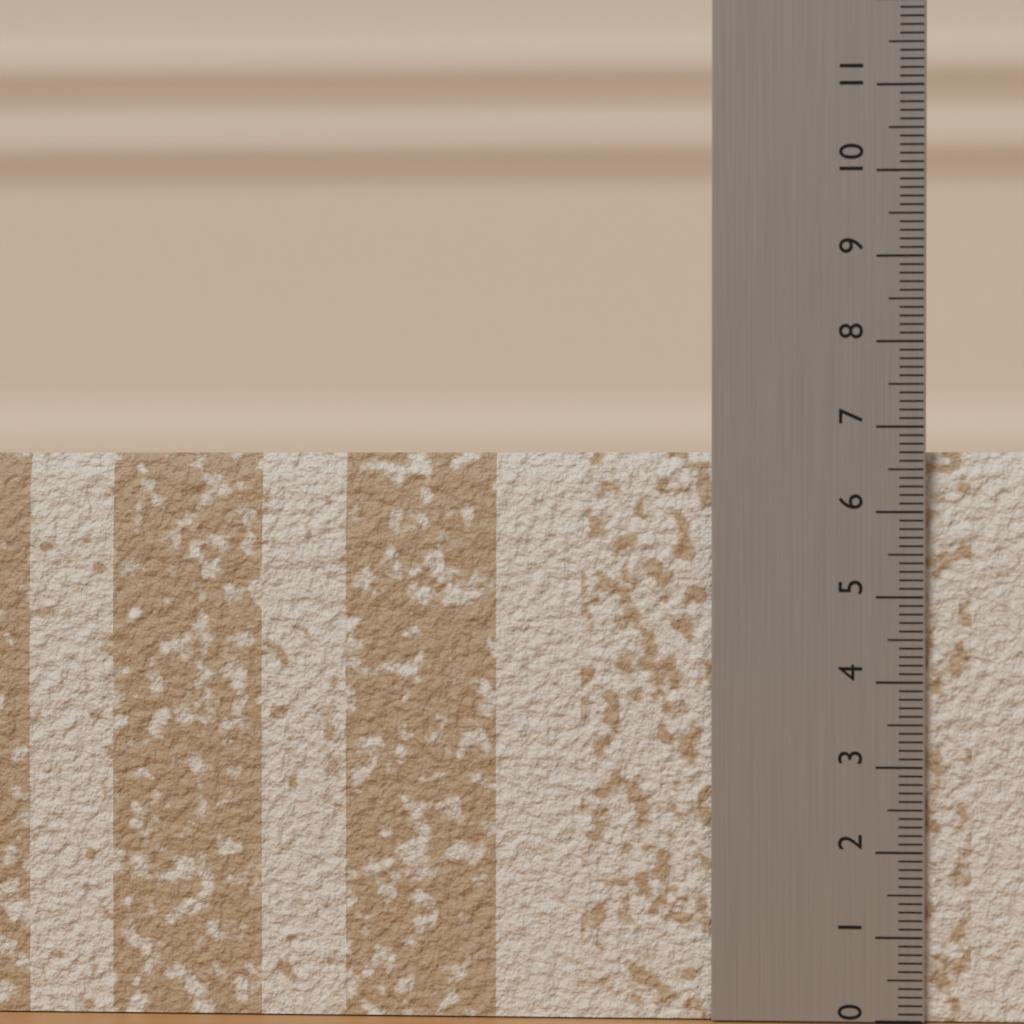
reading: 6.7 (no unit)
